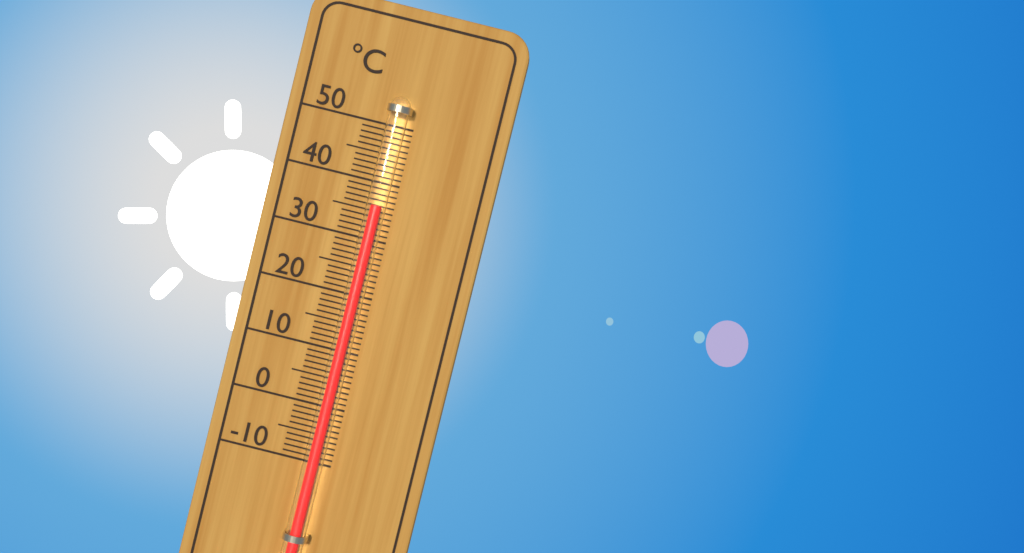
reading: 36 °C
